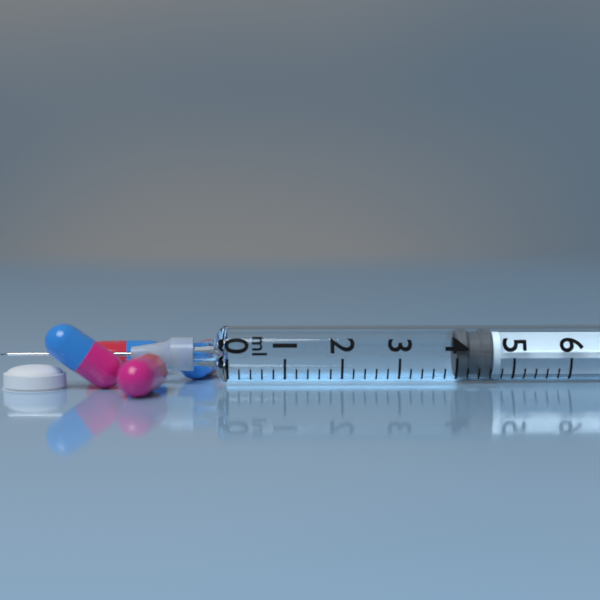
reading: 4.0 ml
